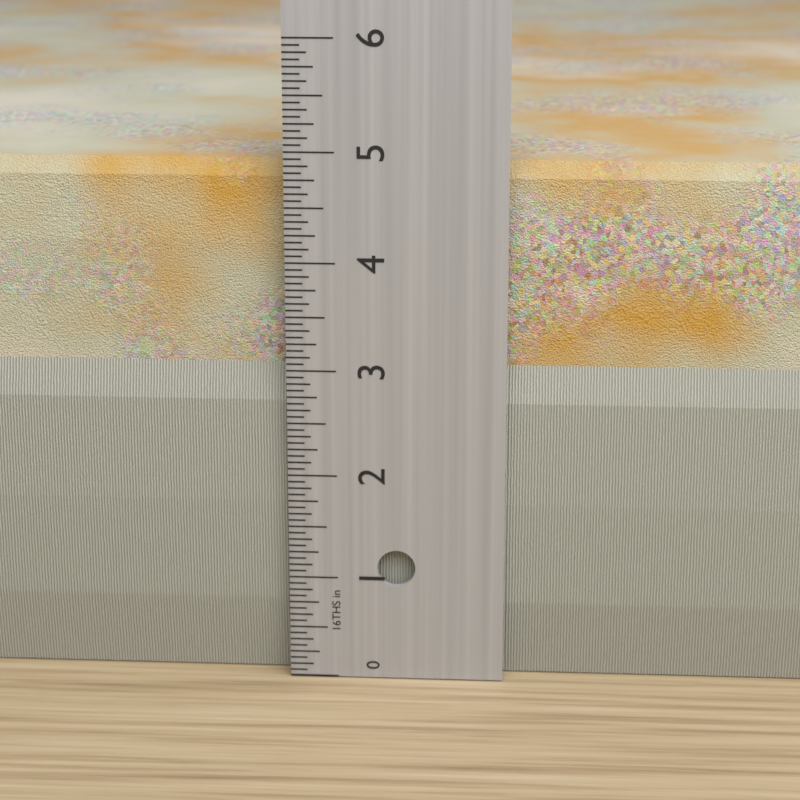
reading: 4.8750 in
